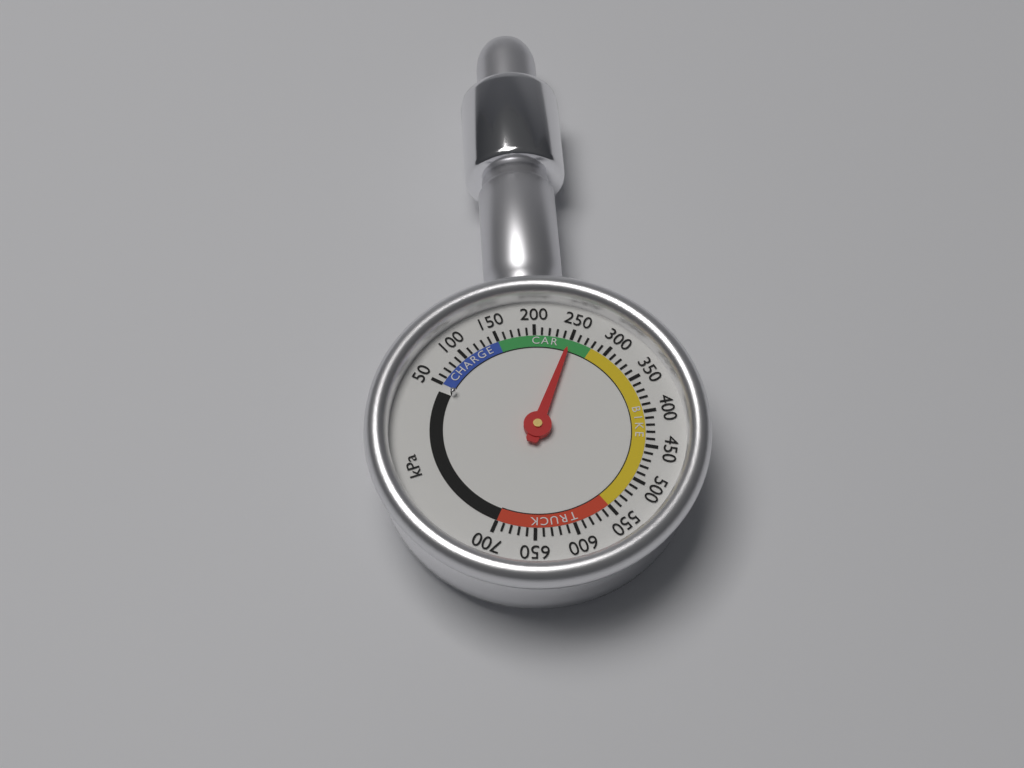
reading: 250 kPa
